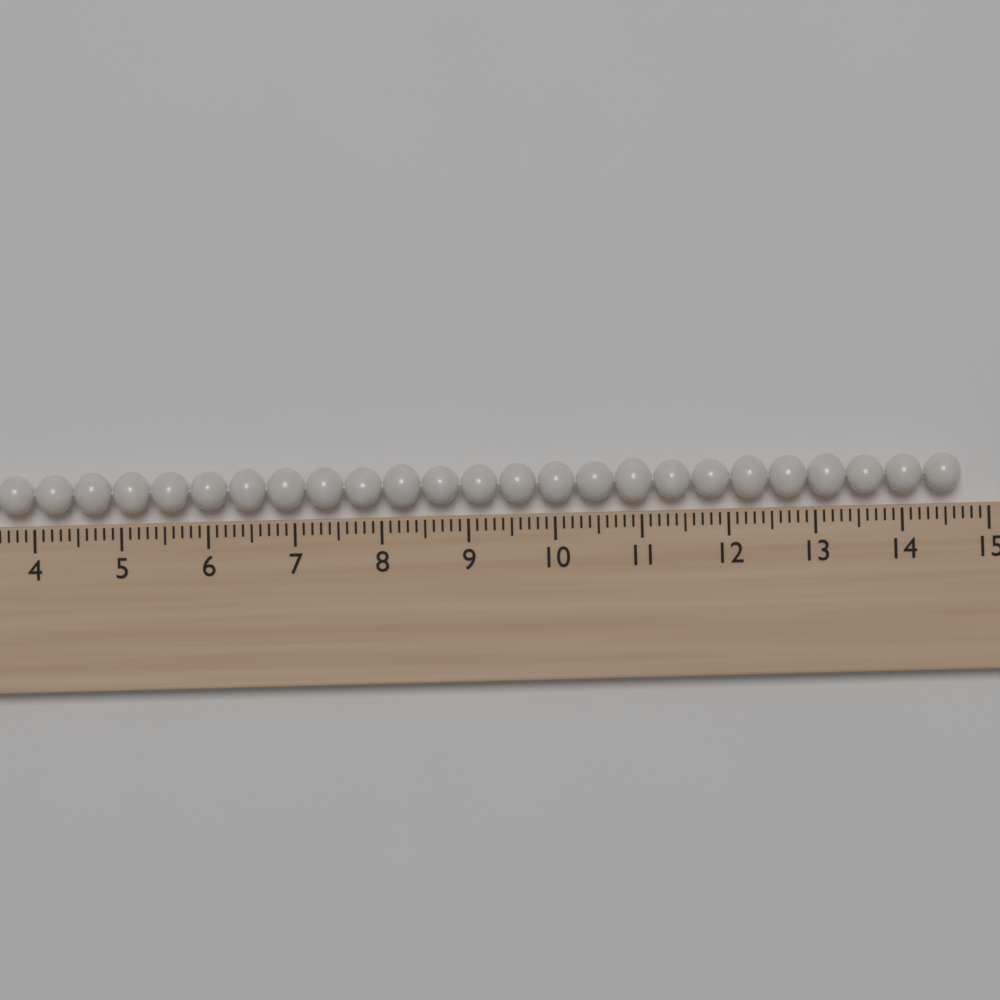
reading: 14.7 cm
